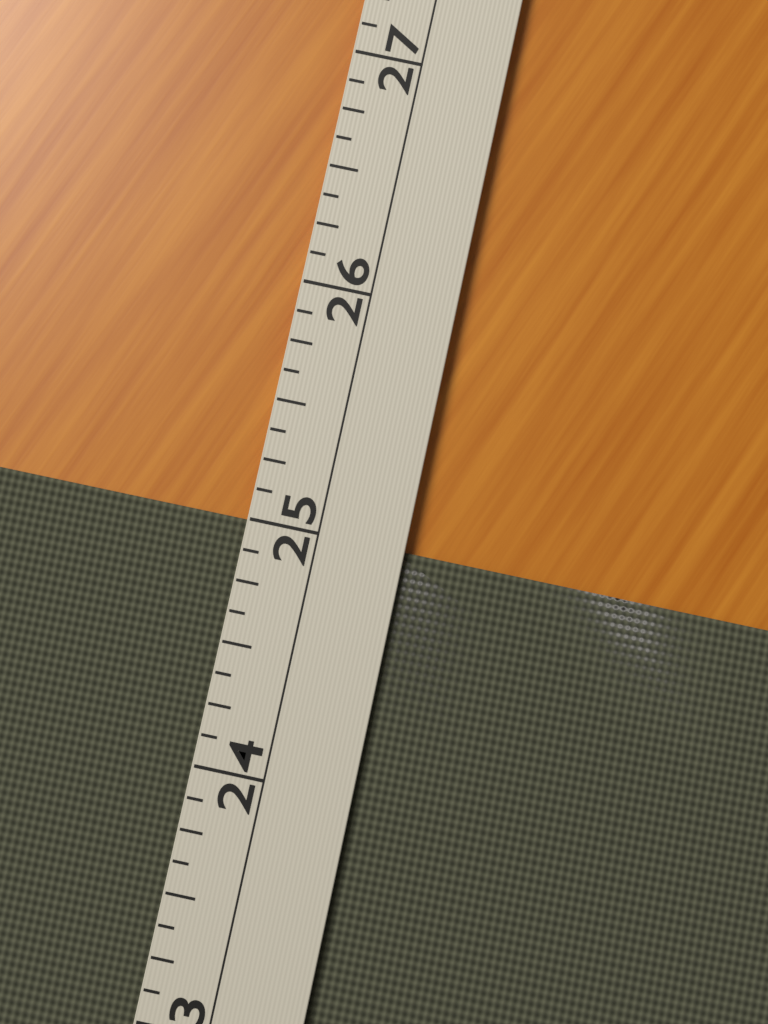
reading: 25.000 (no unit)
